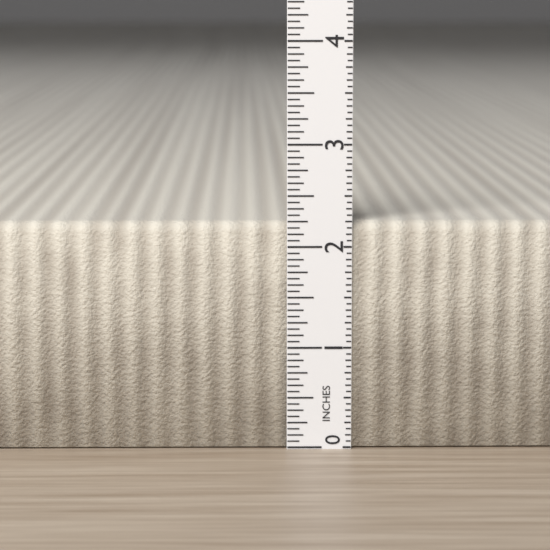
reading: 2.2500 in
